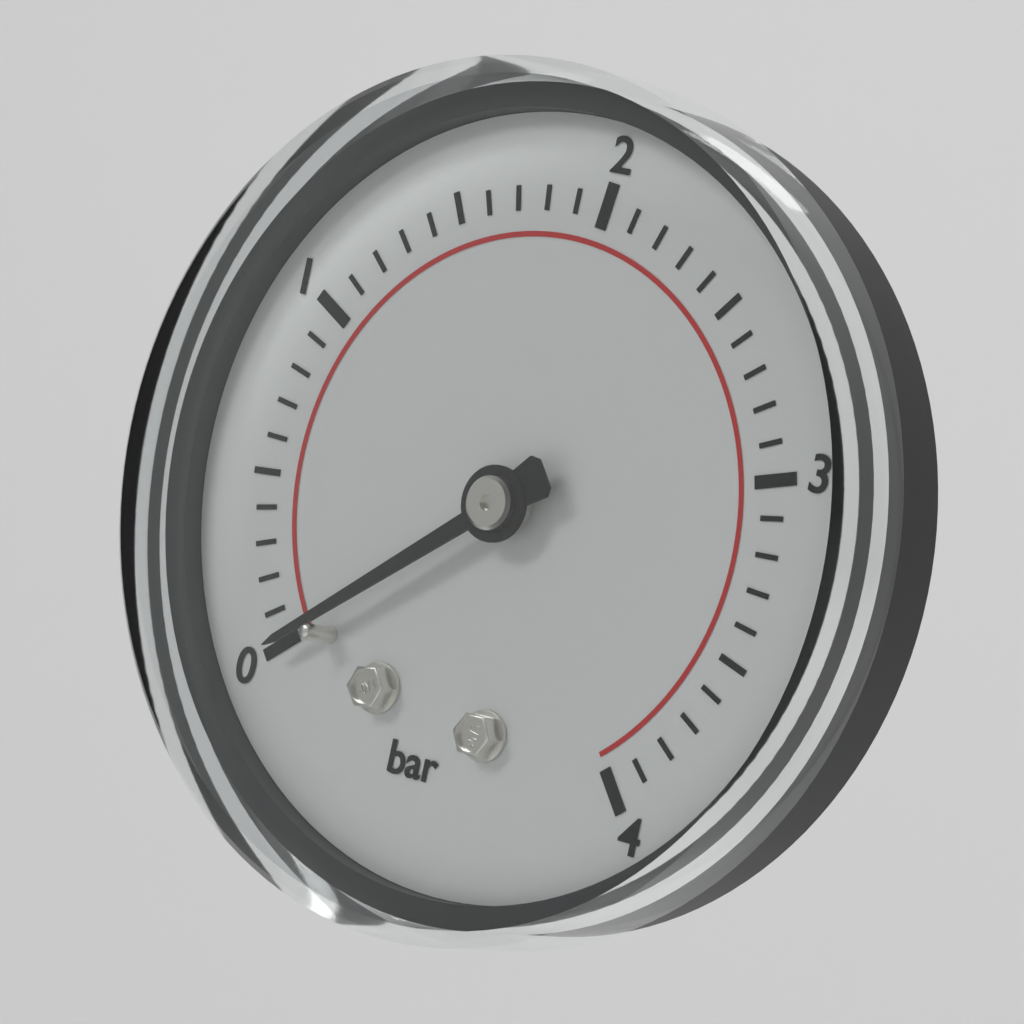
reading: 0.0 bar
